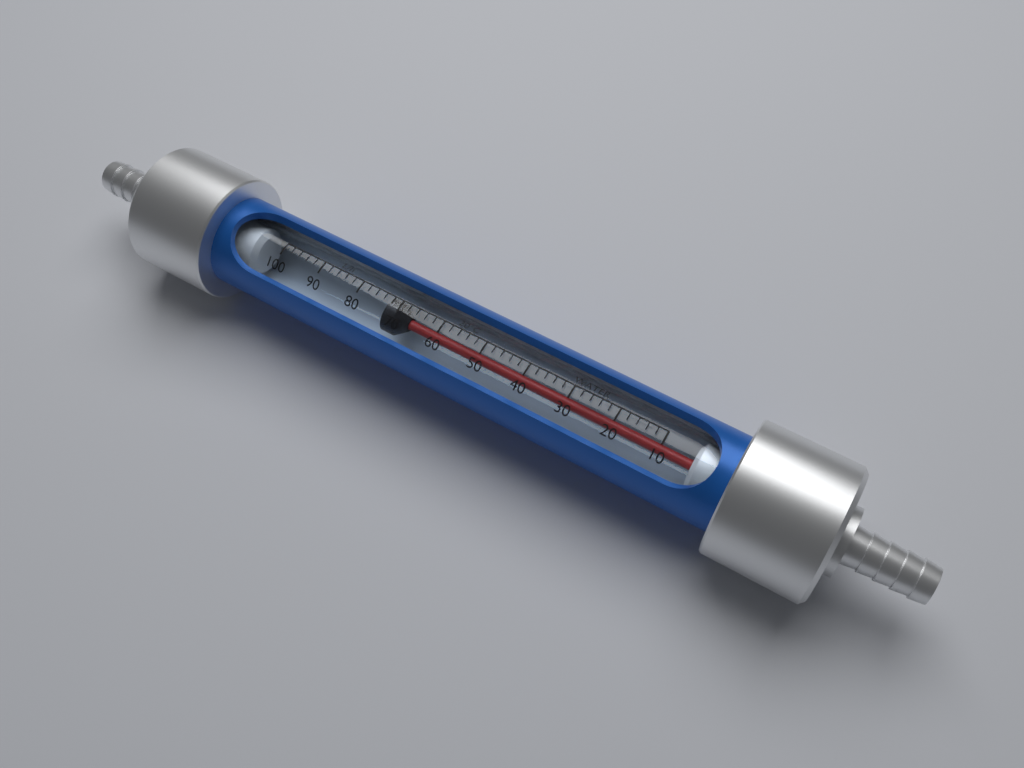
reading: 74 L/h
